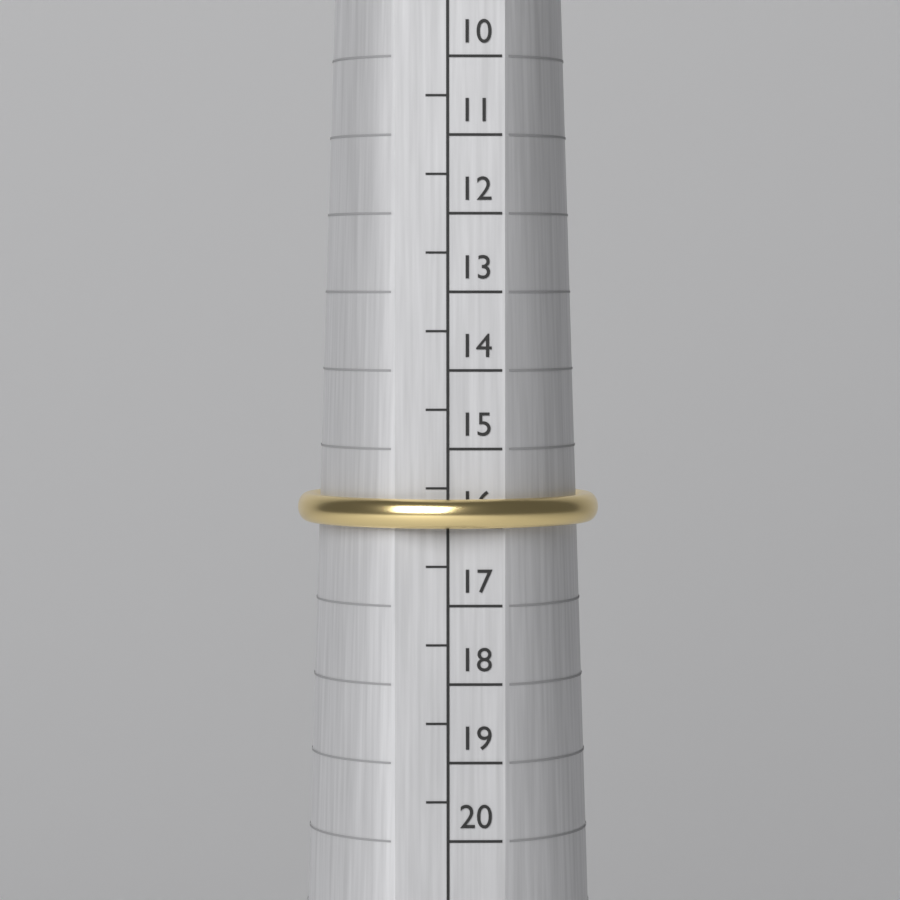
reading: 16.0 (no unit)
